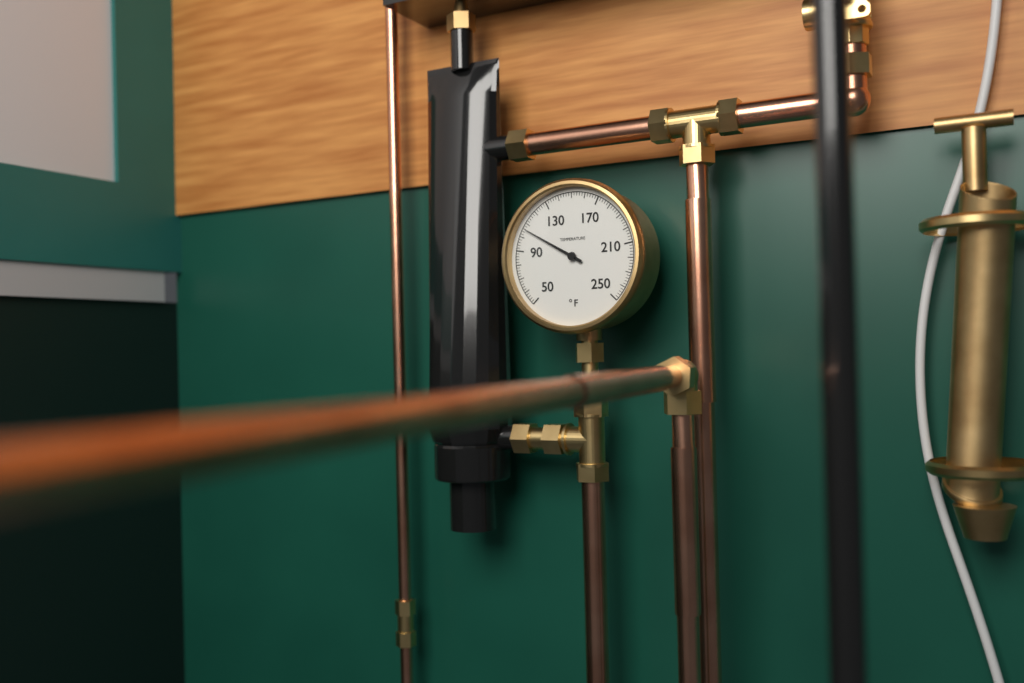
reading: 106 °F
